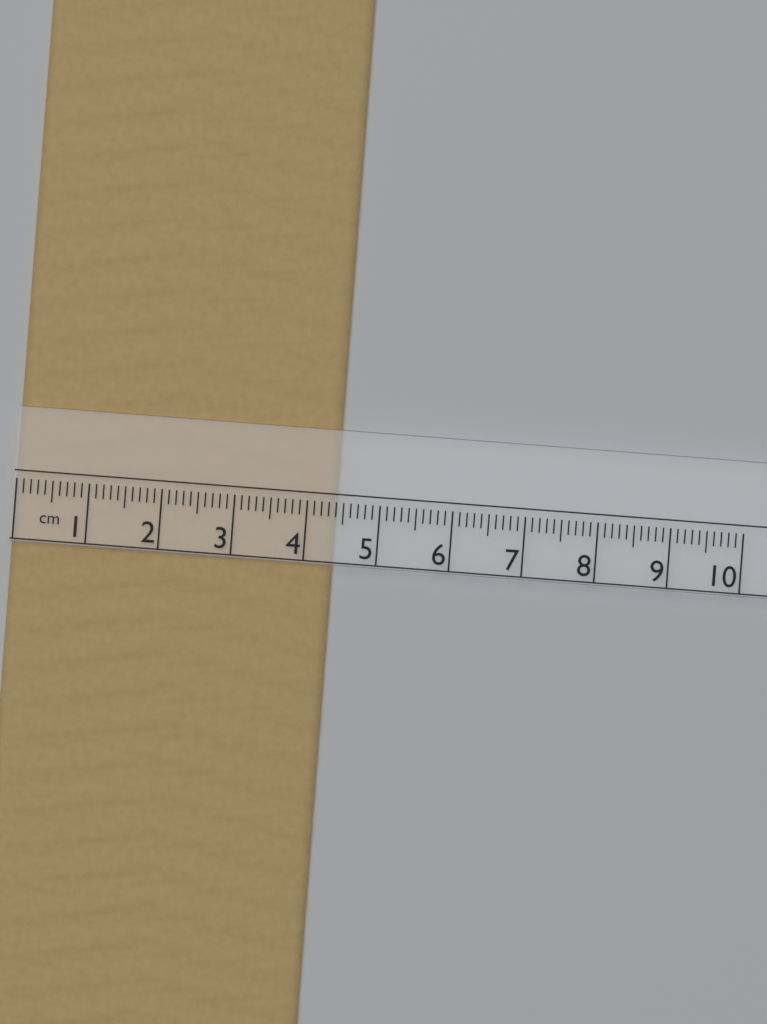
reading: 4.4 cm
